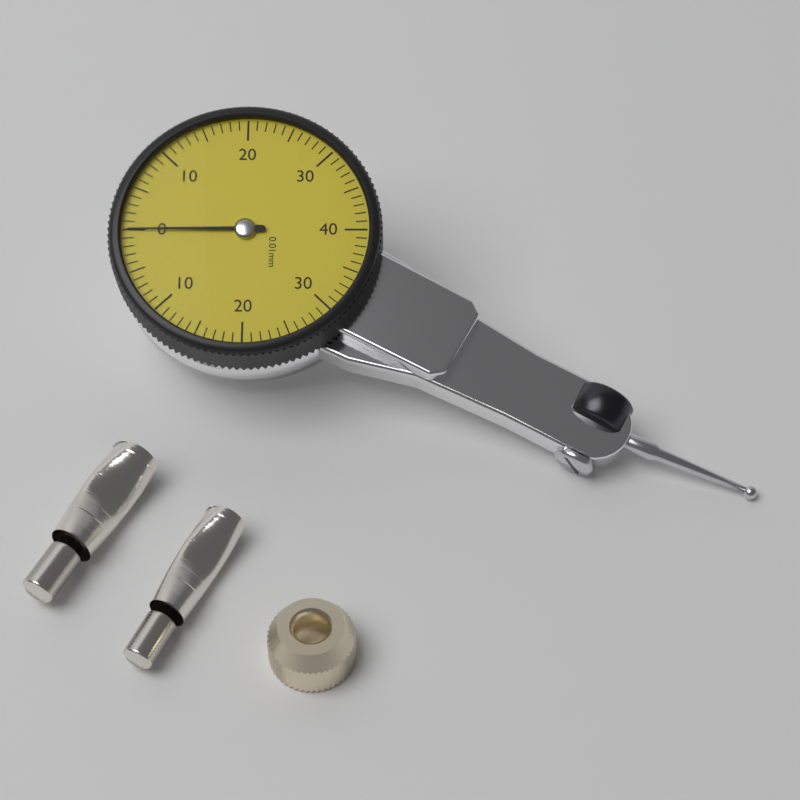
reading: 0.00 mm
